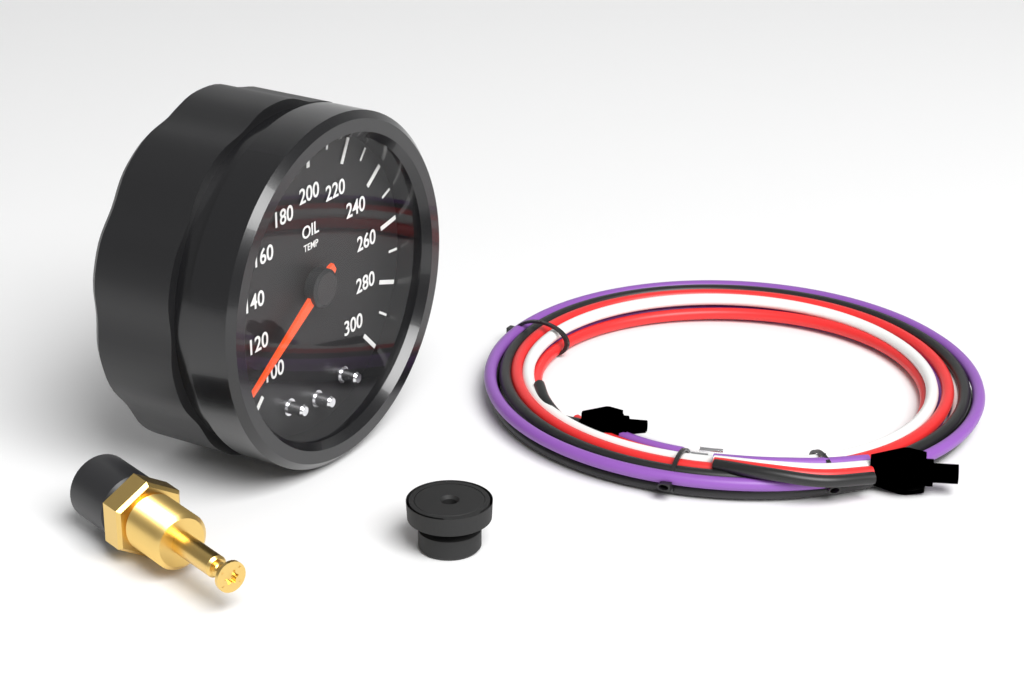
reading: 110 (no unit)
